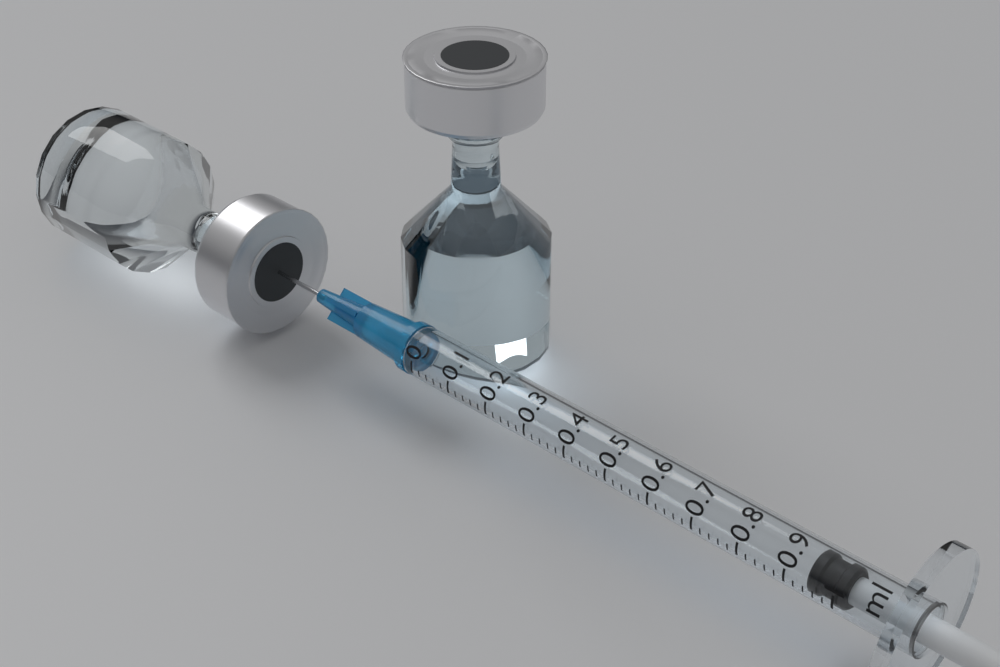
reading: 0.94 ml
